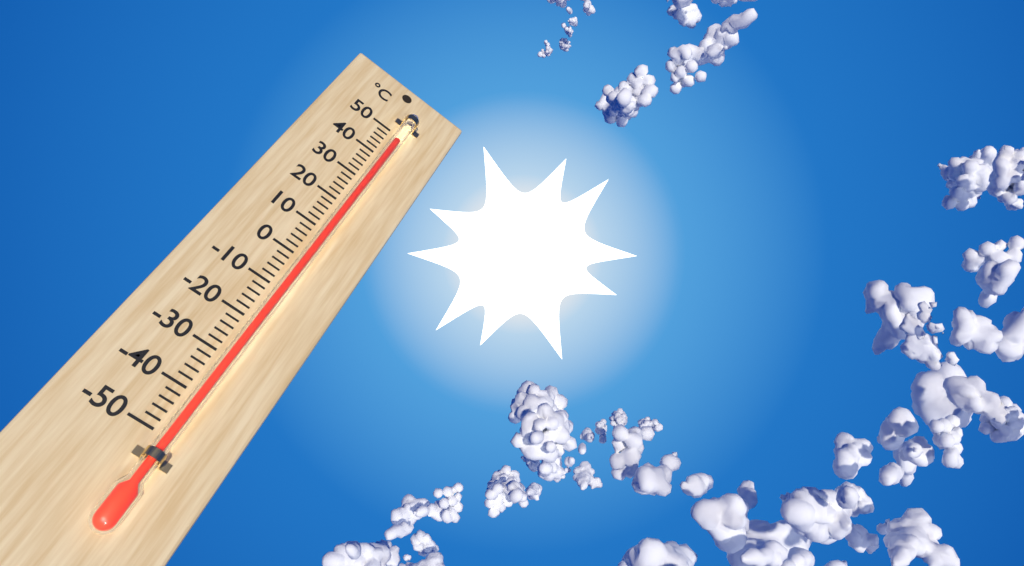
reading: 46 °C
